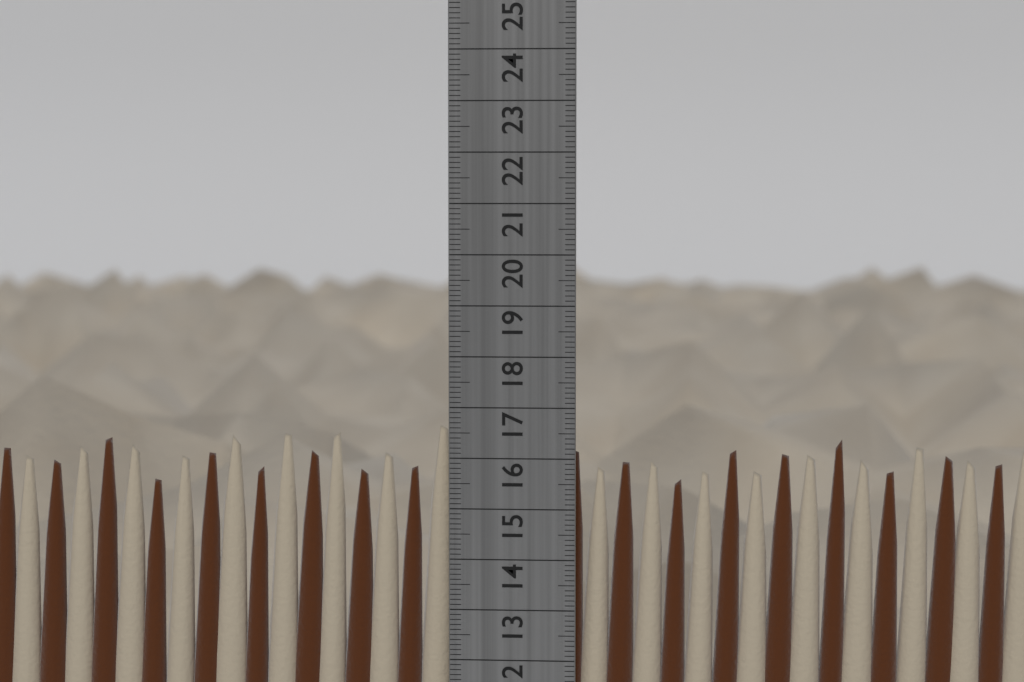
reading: 16.7 cm
